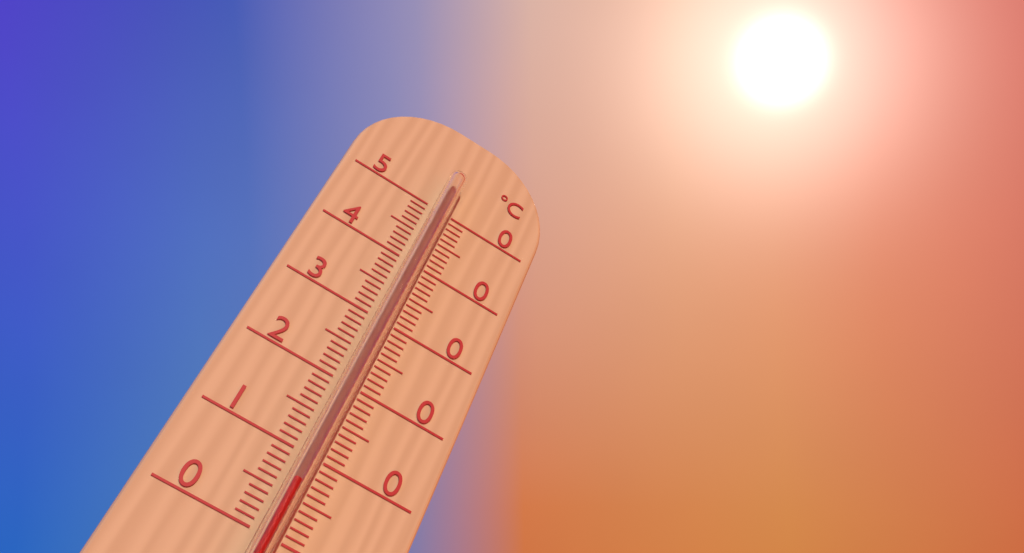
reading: 6 °C
